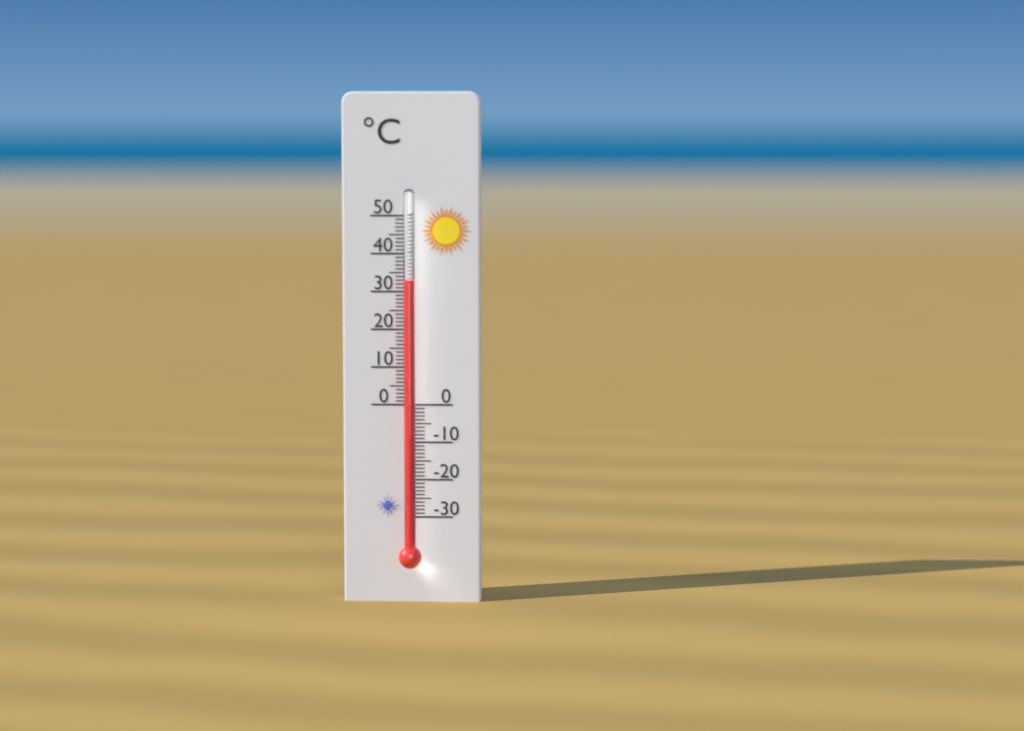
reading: 33 °C
